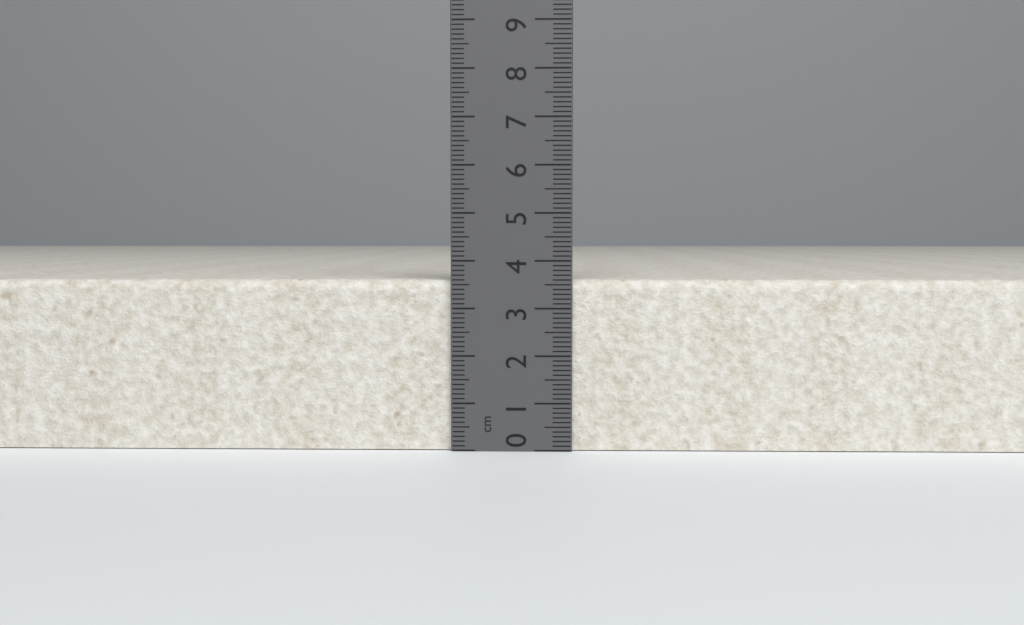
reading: 3.6 cm
